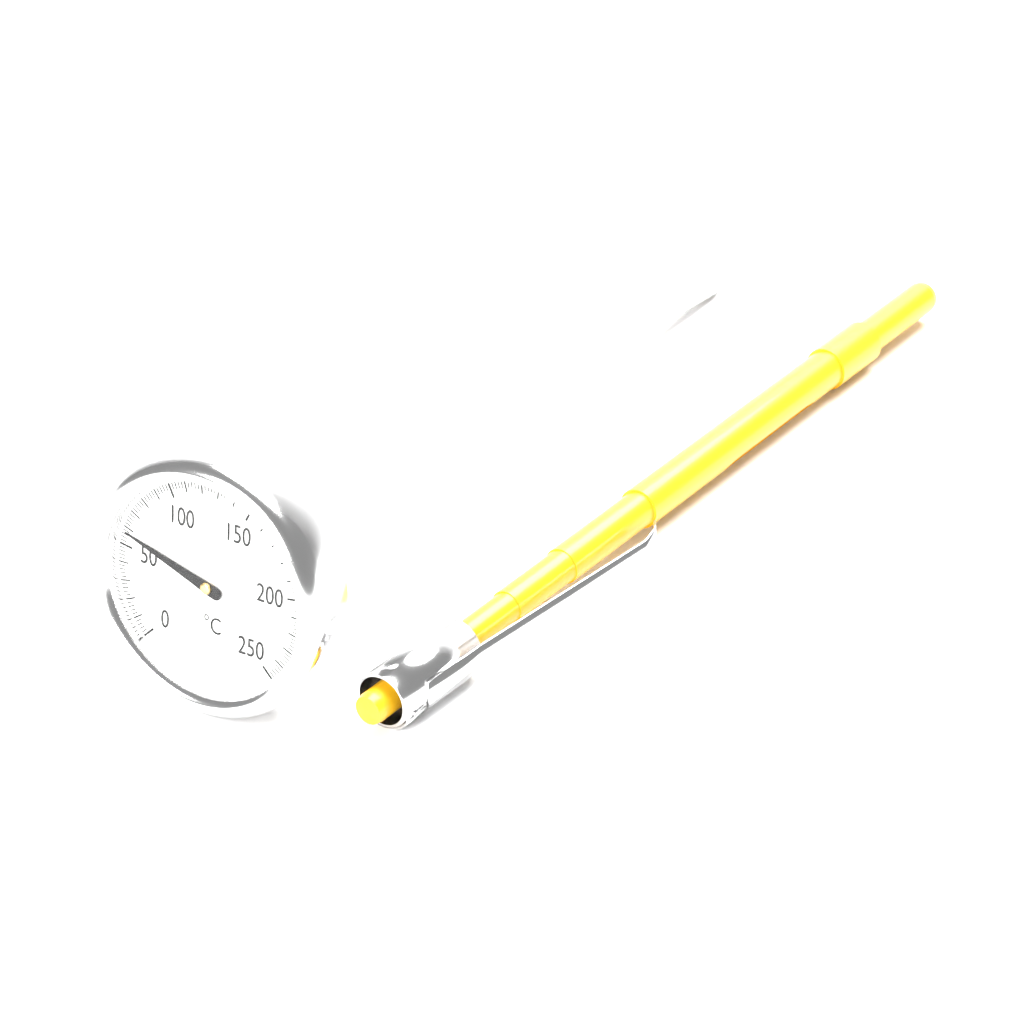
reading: 58 °C
